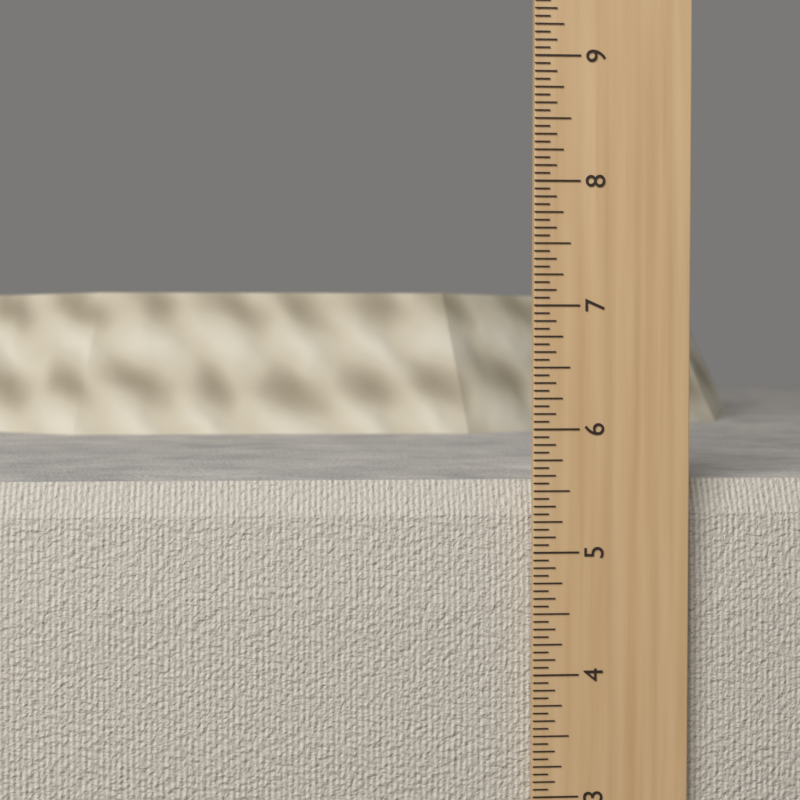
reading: 5.5625 in
